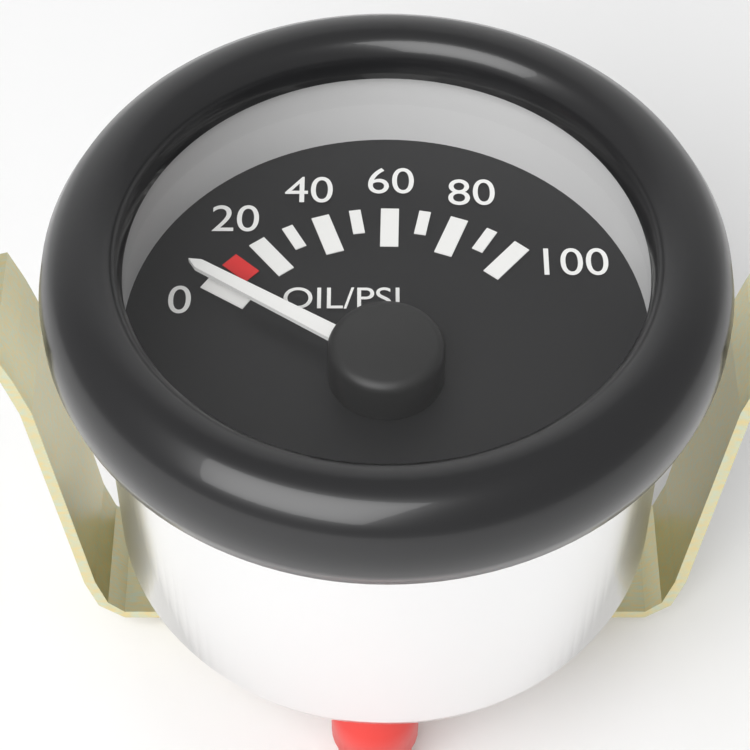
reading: 0 psi
